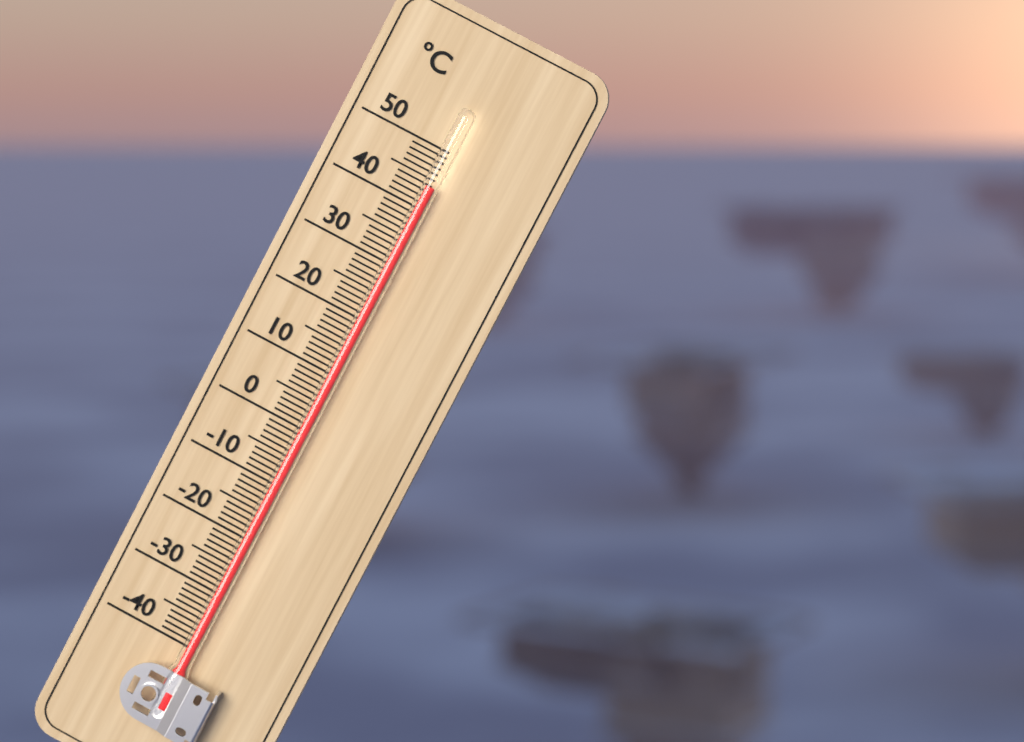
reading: 44 °C
